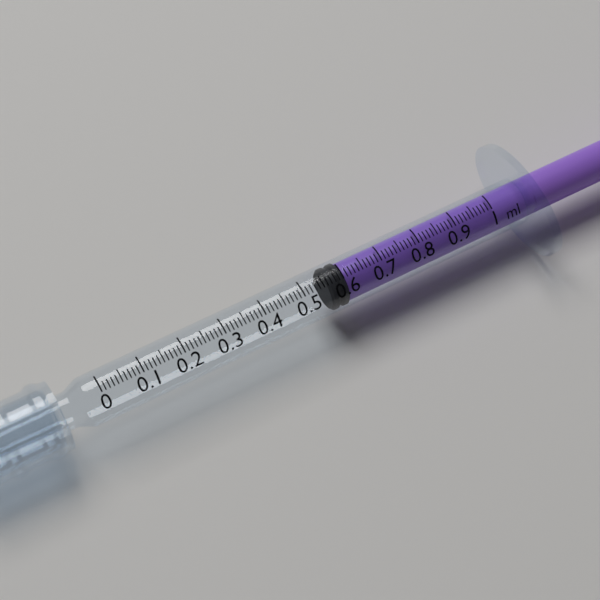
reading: 0.56 ml
